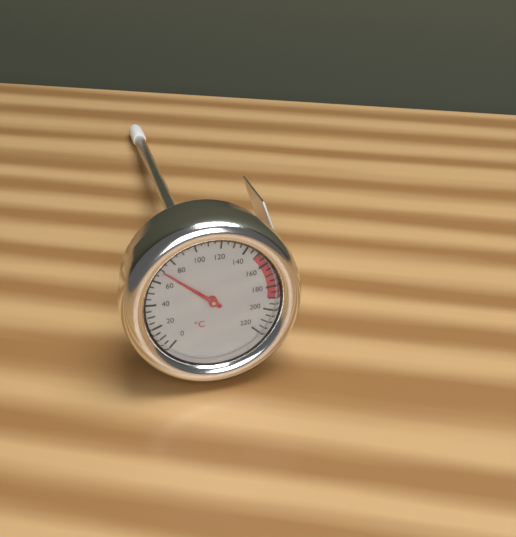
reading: 70 °C
